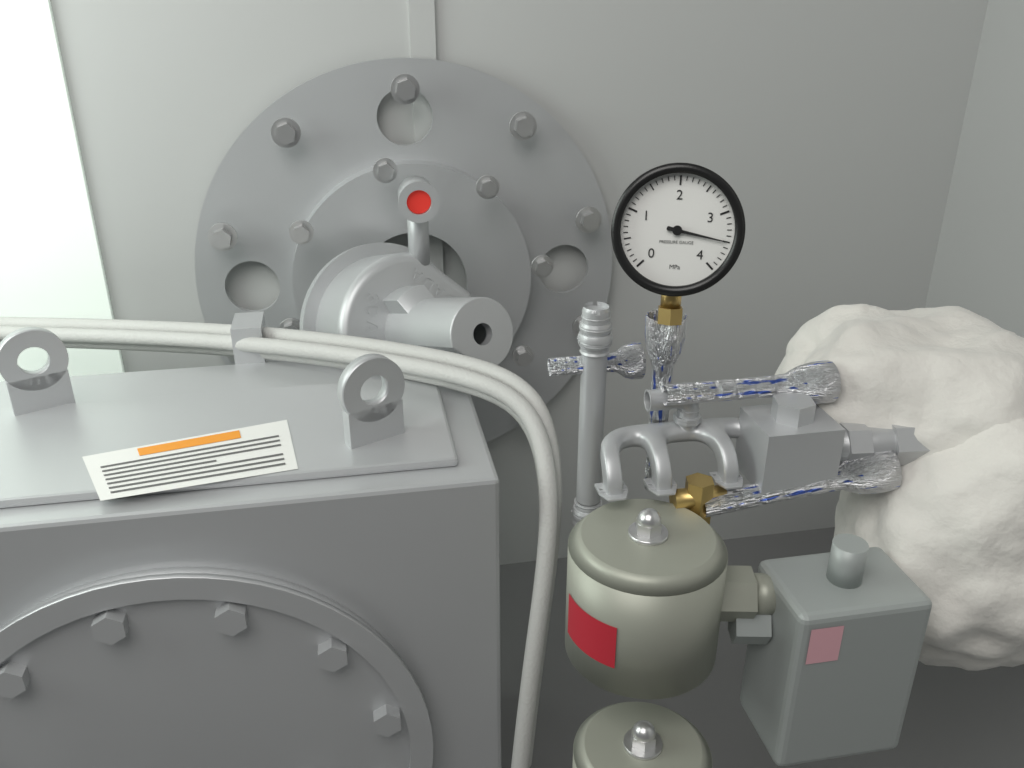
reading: 3.5 MPa
